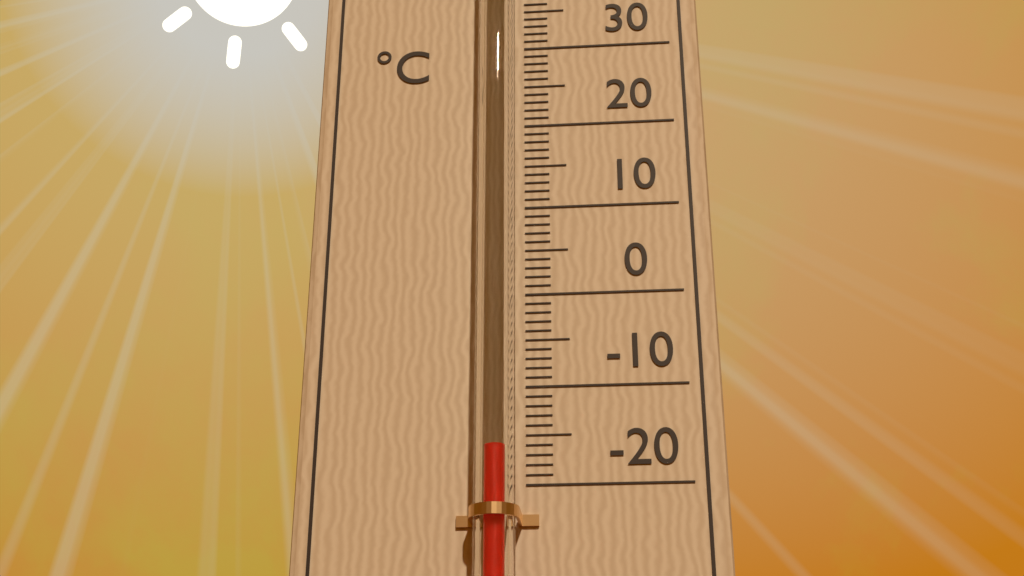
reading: -17 °C
